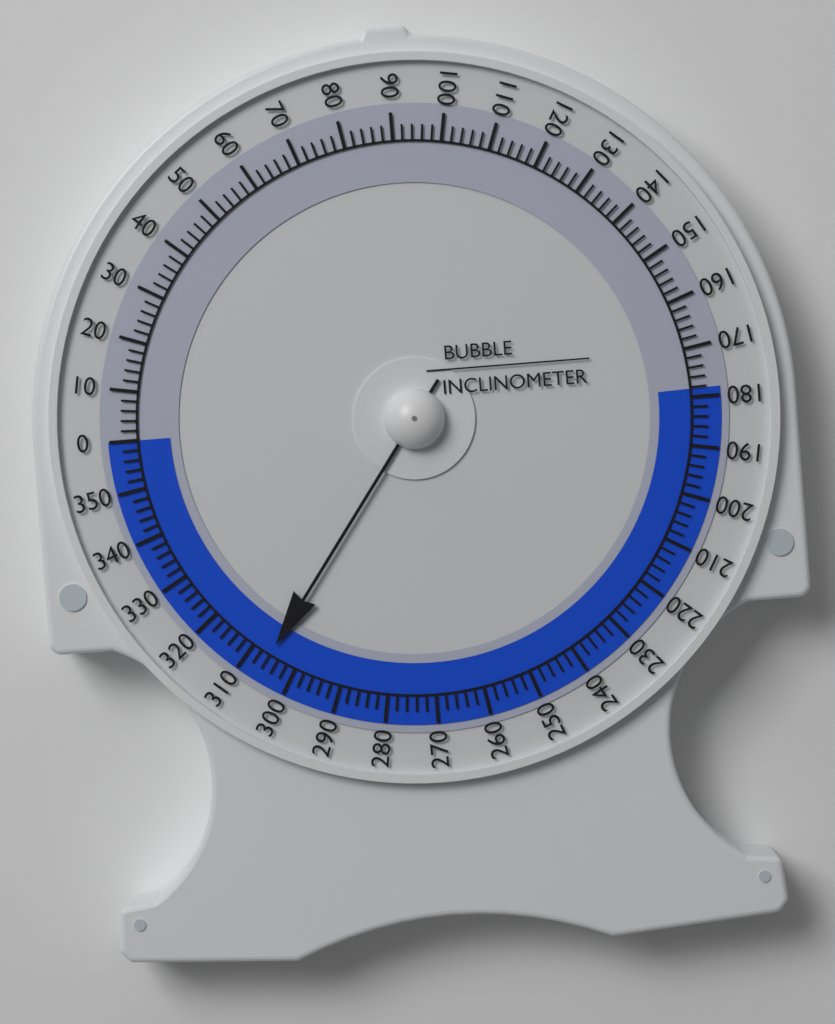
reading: 306 (no unit)
